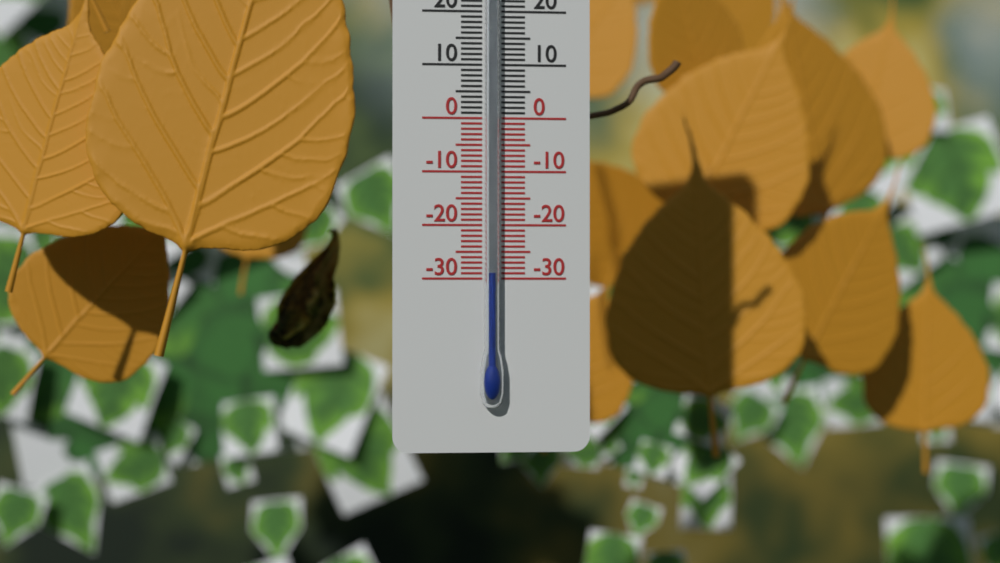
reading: -29 °C
